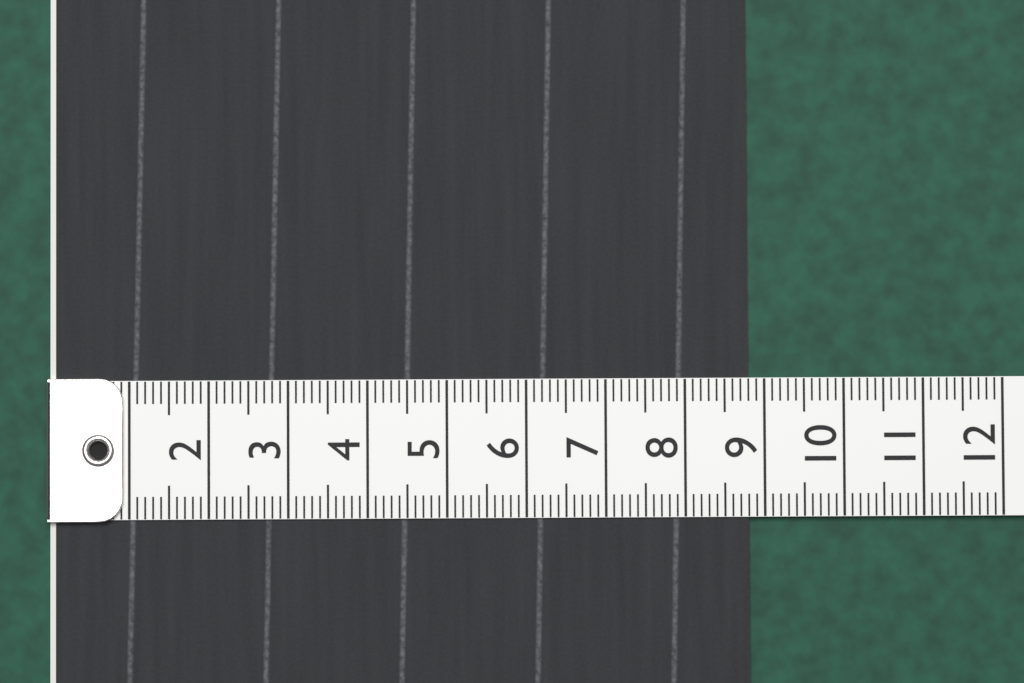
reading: 8.8 (no unit)
